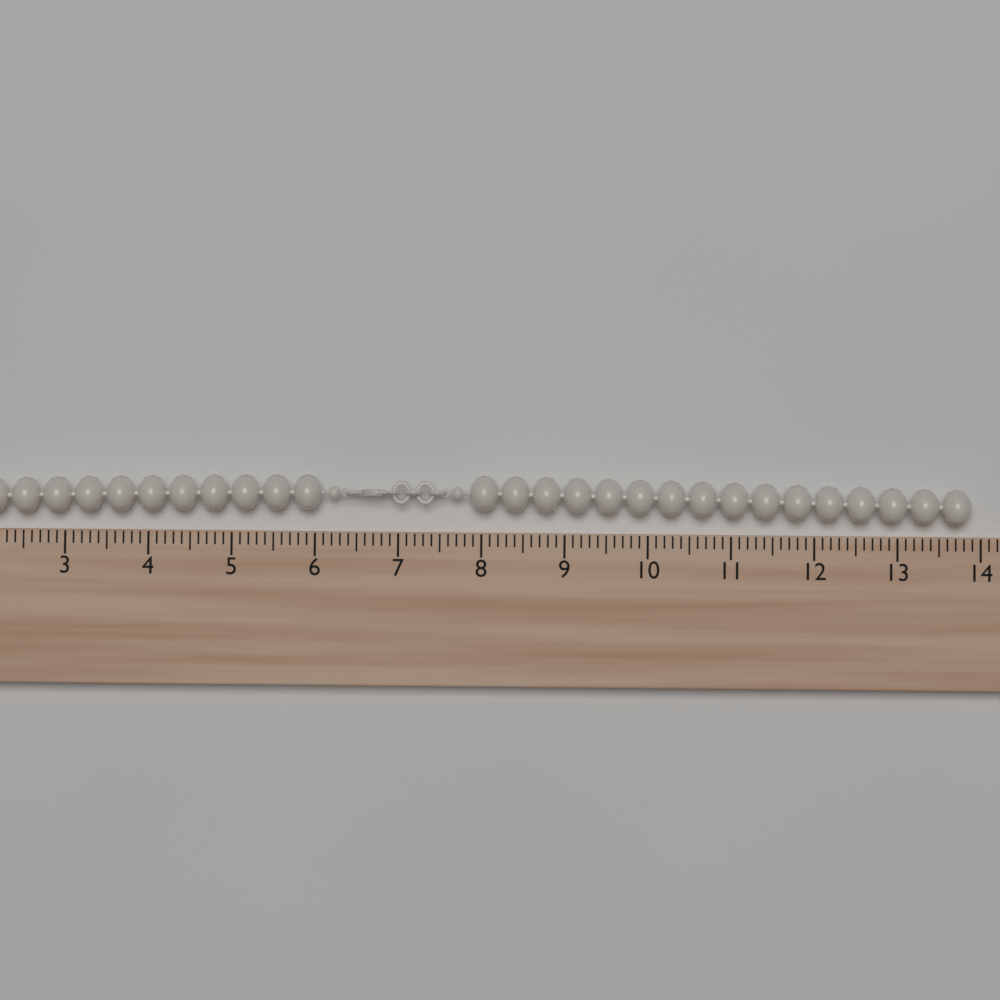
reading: 13.9 (no unit)
